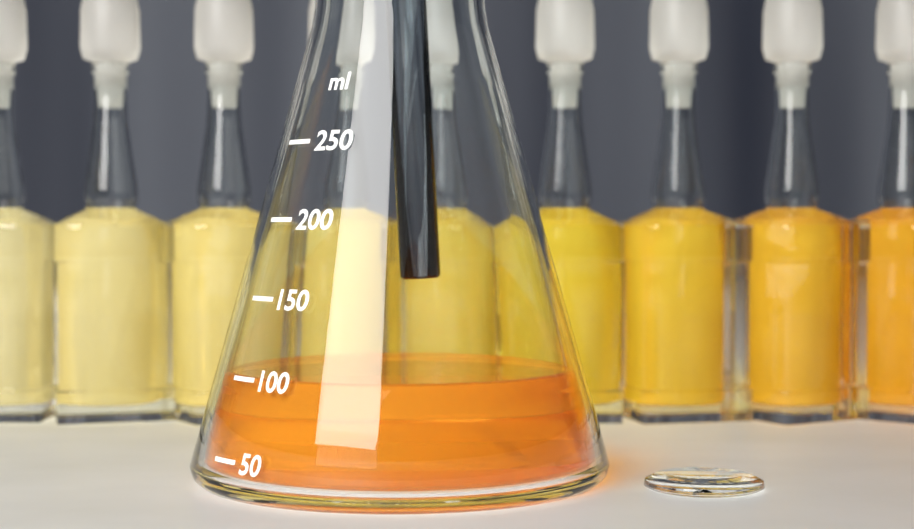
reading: 100 ml
